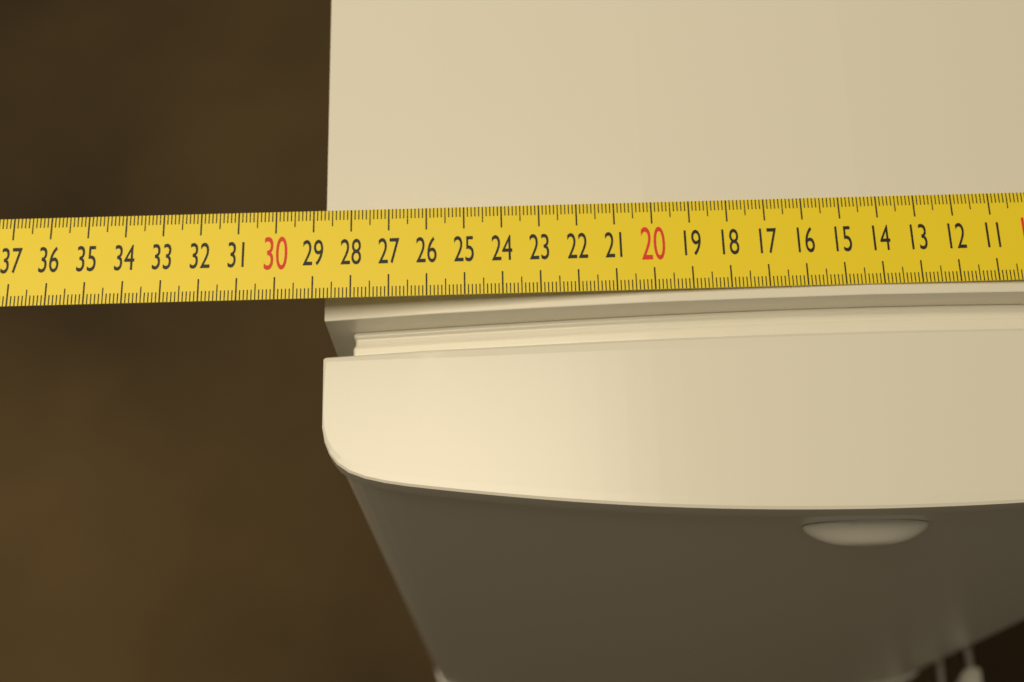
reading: 28.8 cm
